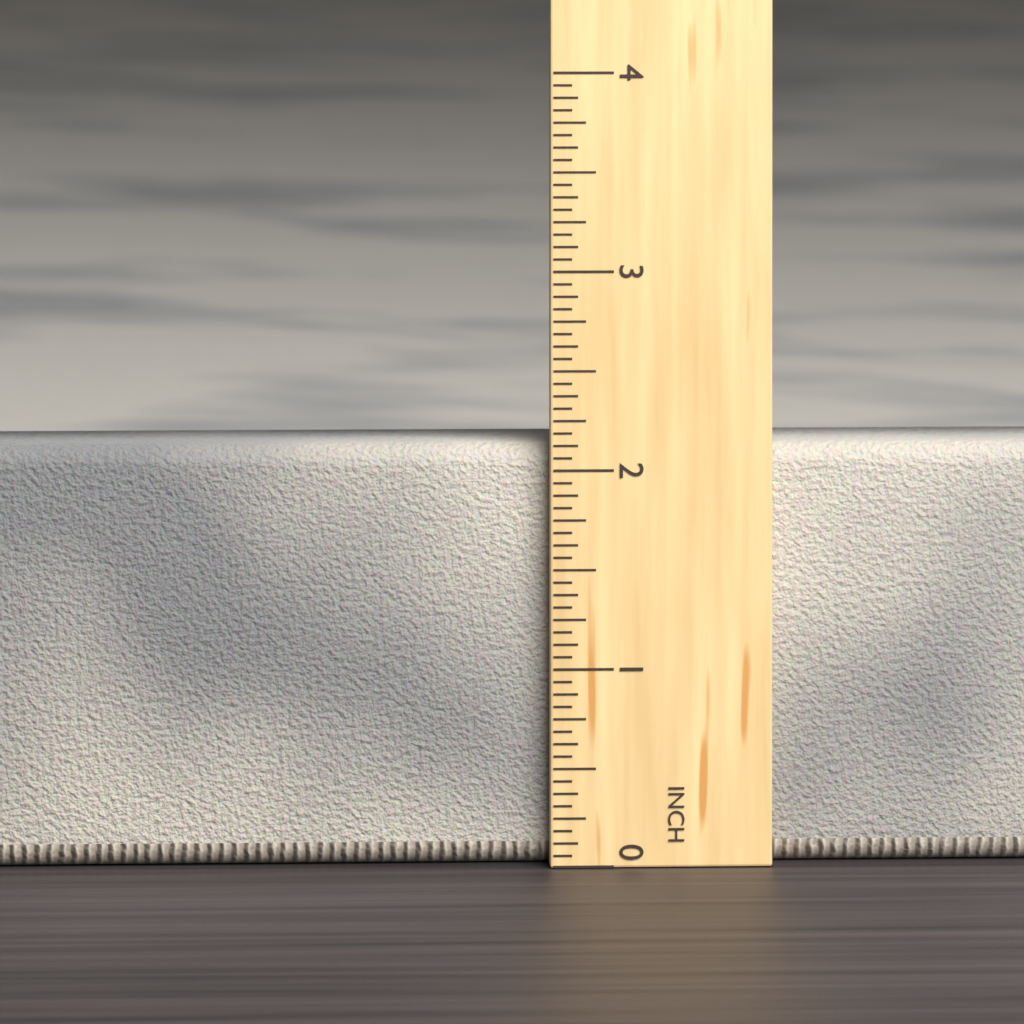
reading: 2.1250 in
